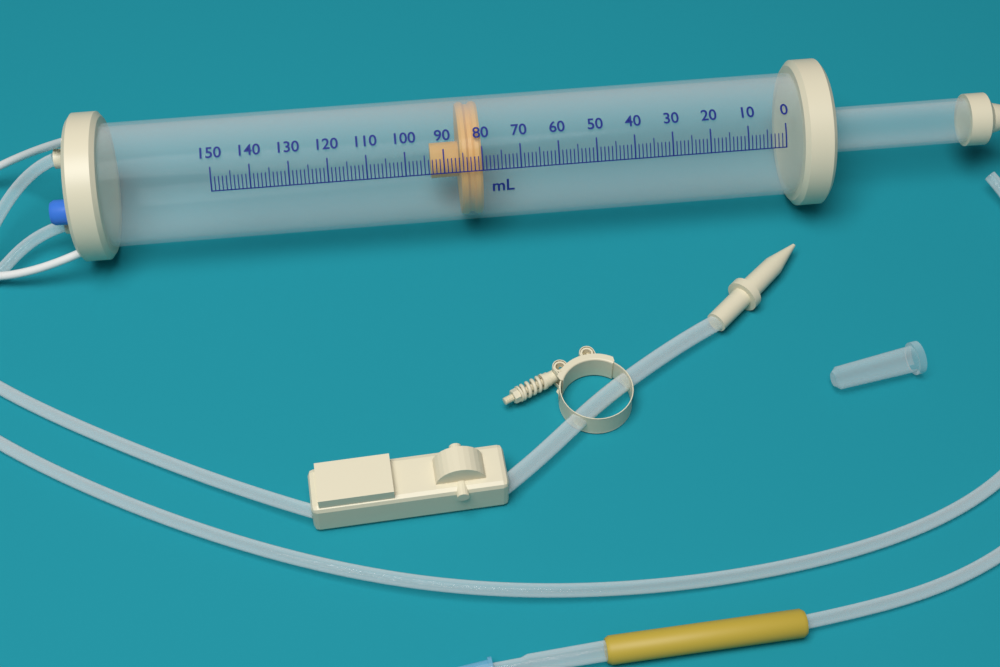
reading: 80 ml
